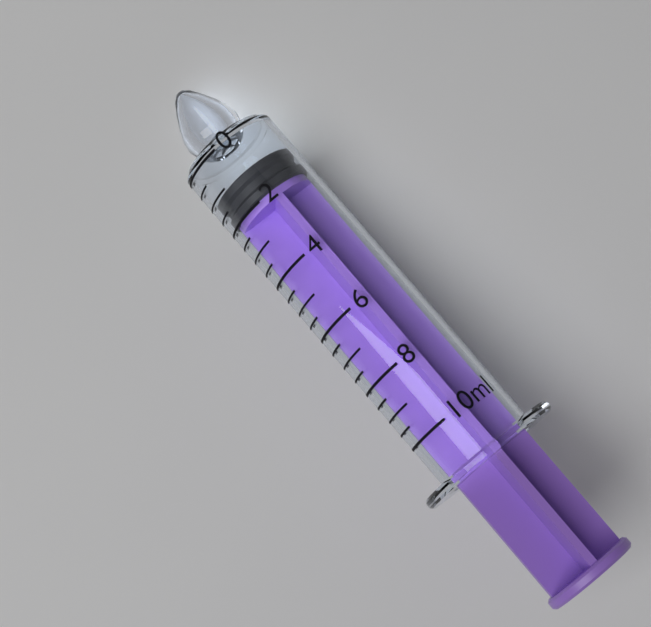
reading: 1.0 ml
